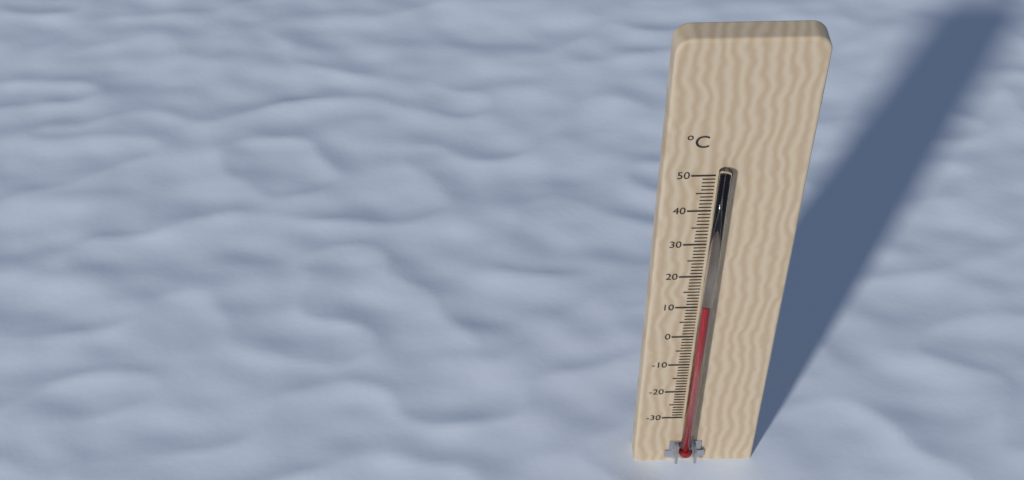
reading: 12 °C
